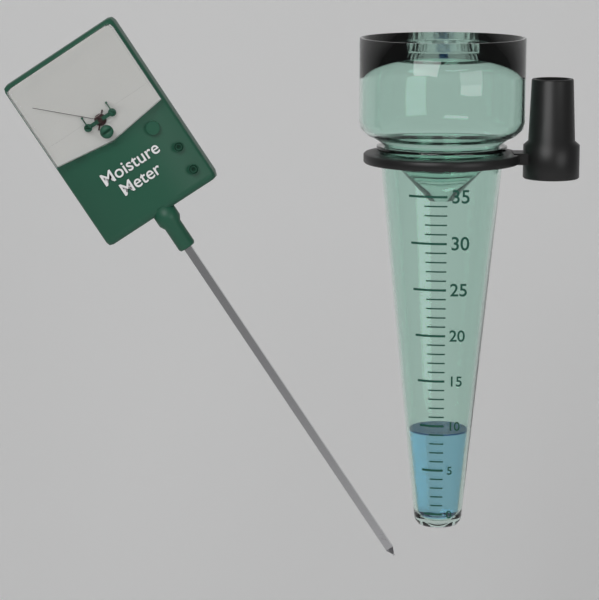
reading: 9 (no unit)
